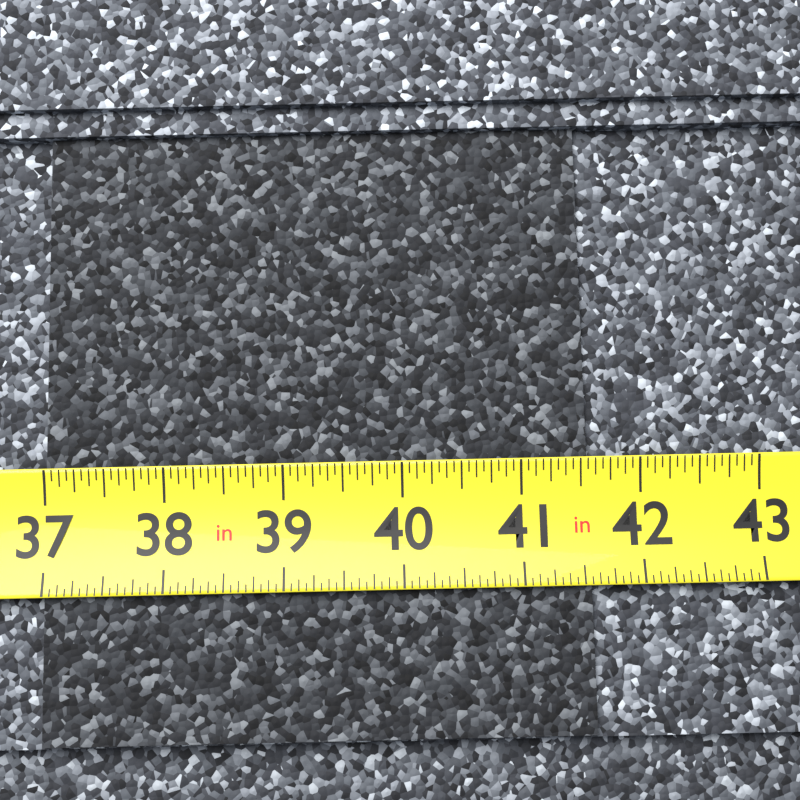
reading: 41.5625 in
